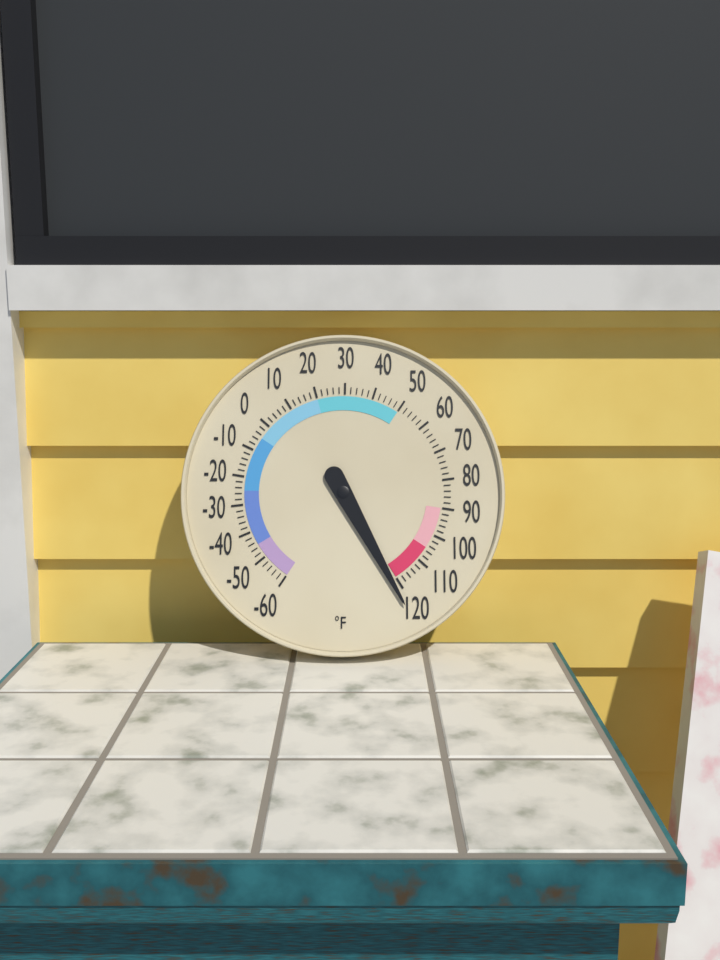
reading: 122 °F
